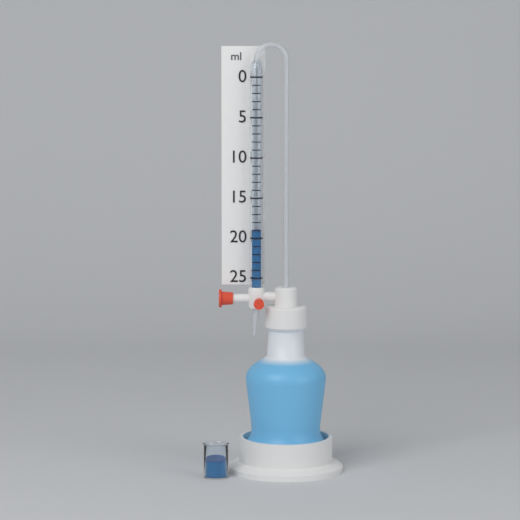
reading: 19 ml
